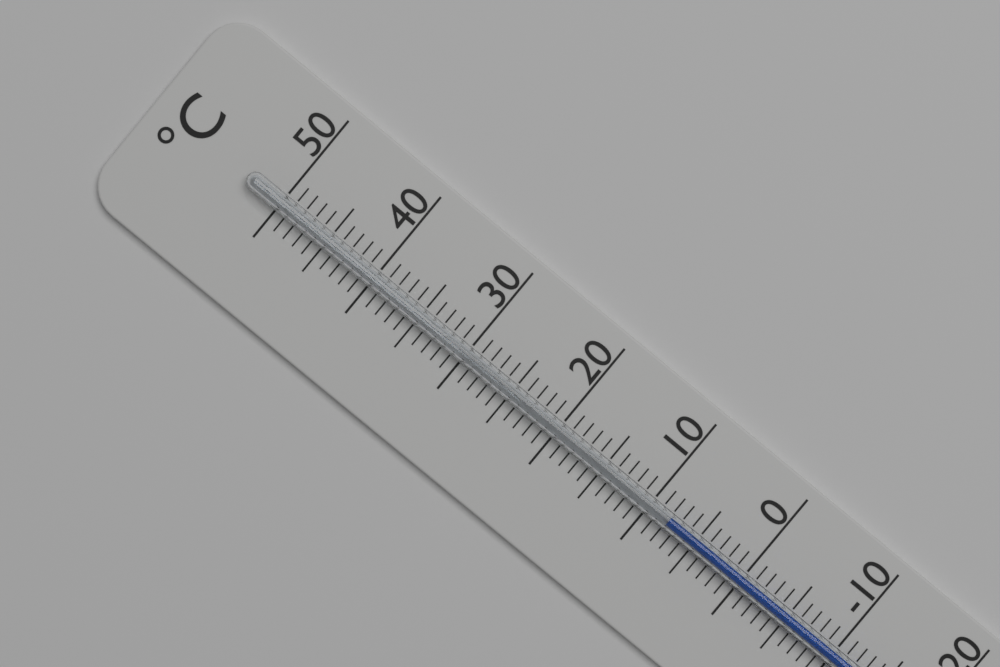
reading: 8 °C
